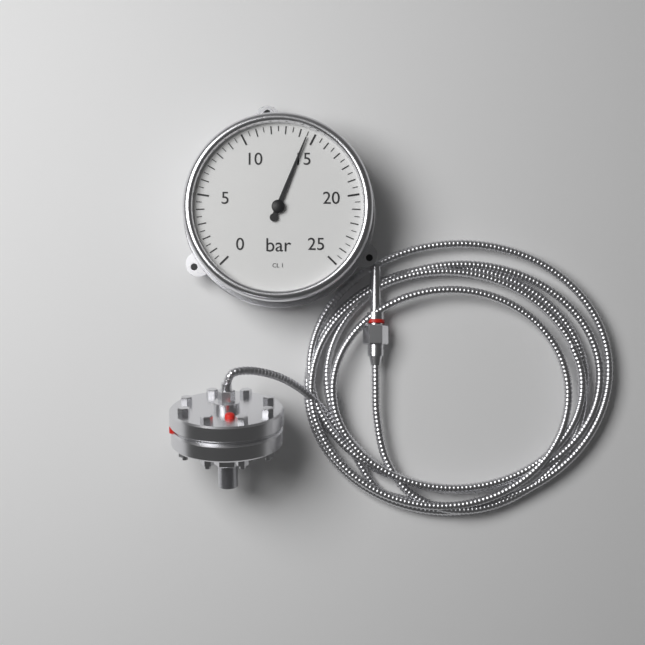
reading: 14.5 bar
